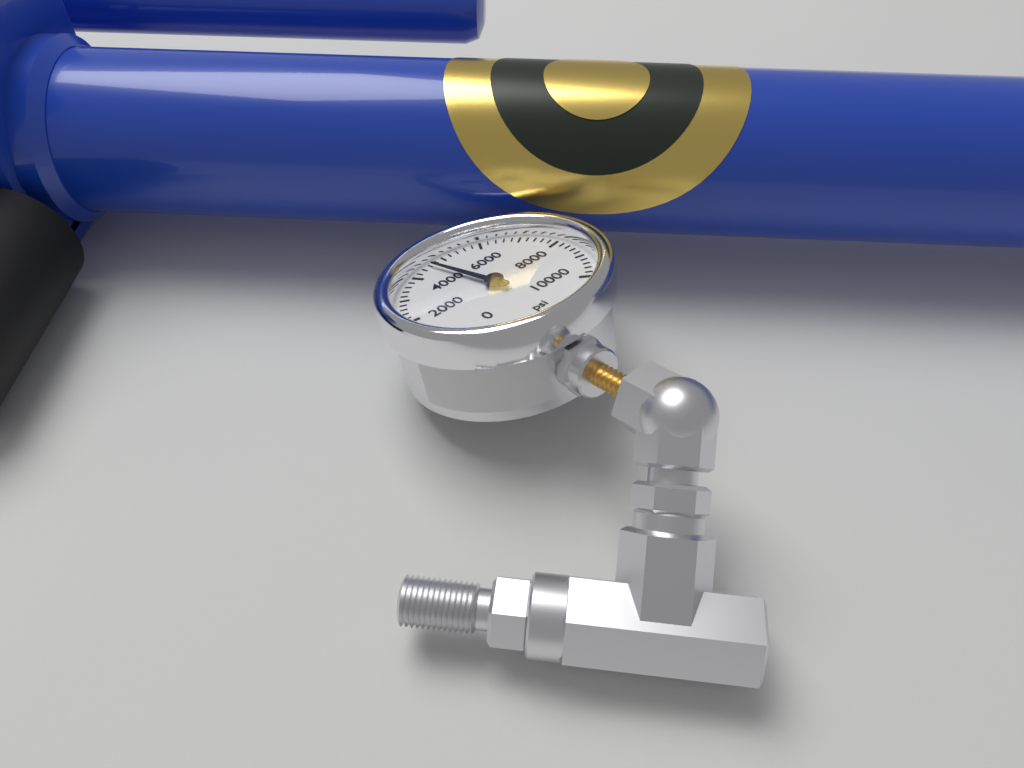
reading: 4600 psi
